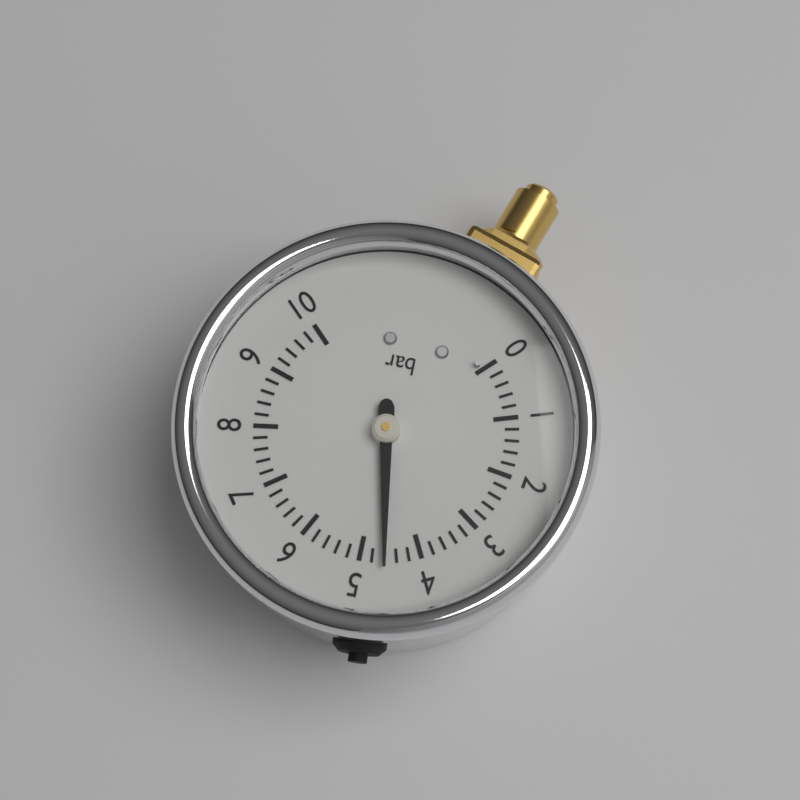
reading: 4.6 bar
